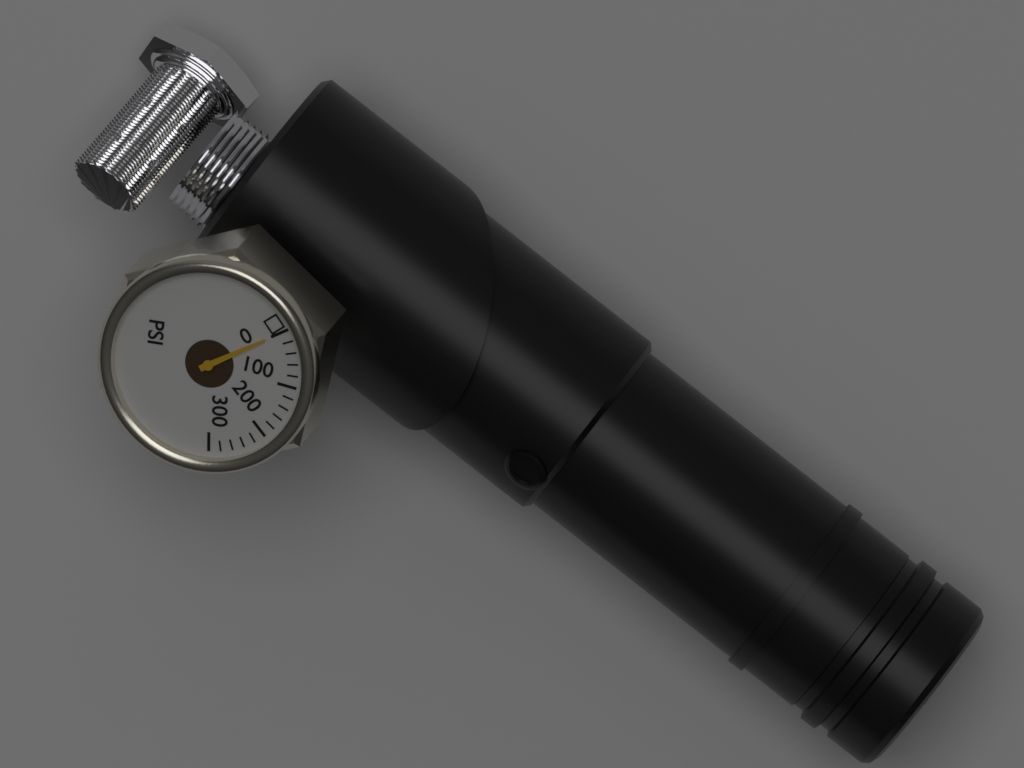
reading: 0 psi
